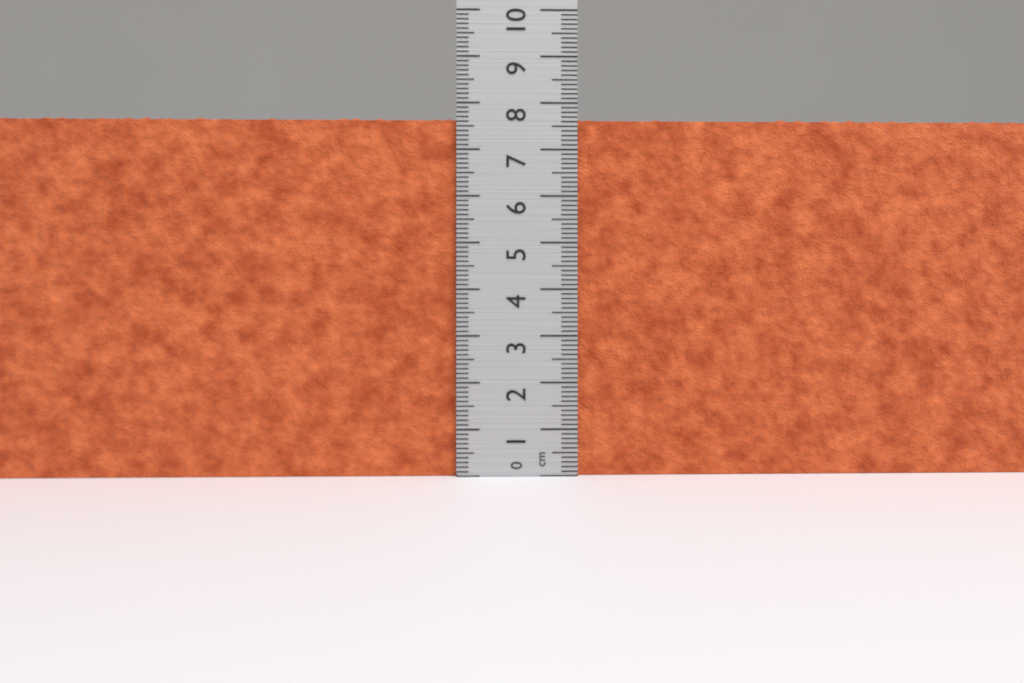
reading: 7.7 cm
